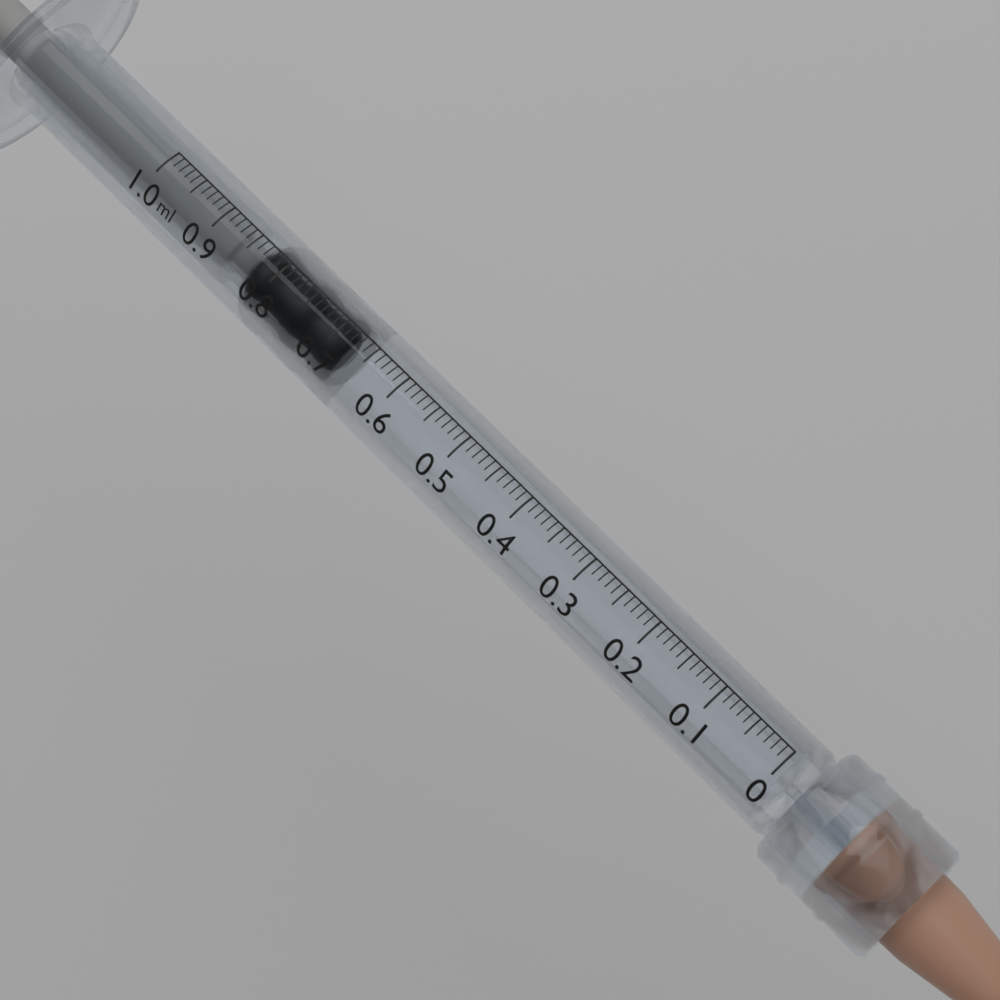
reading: 0.68 ml
